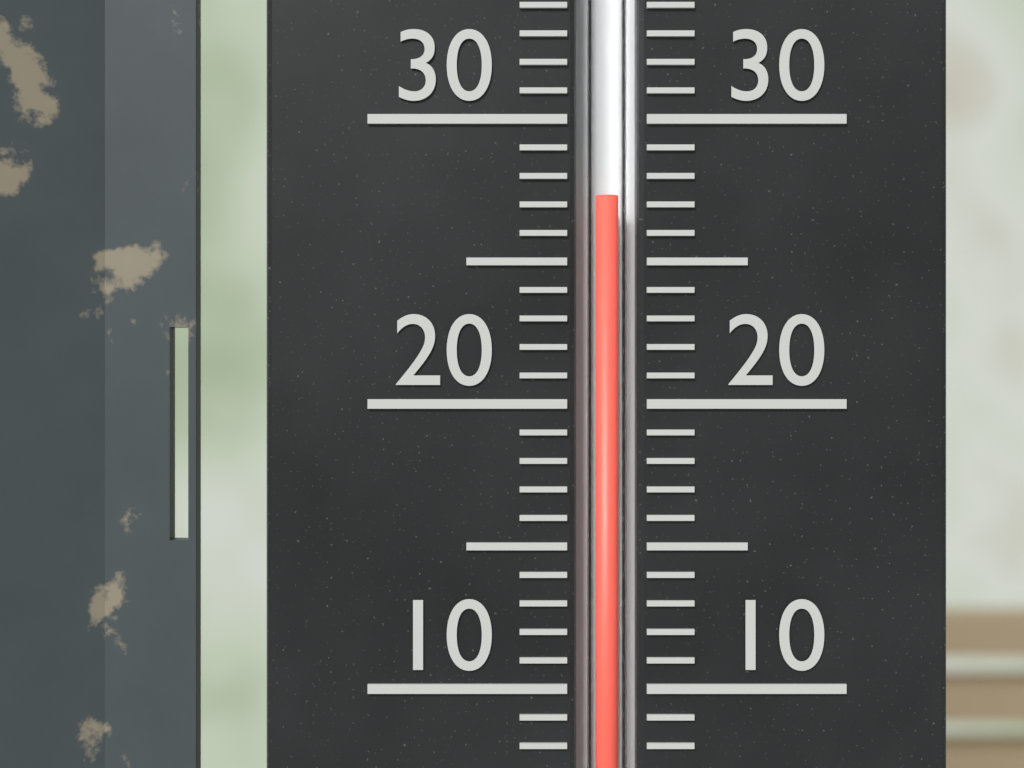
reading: 27.3 (no unit)
